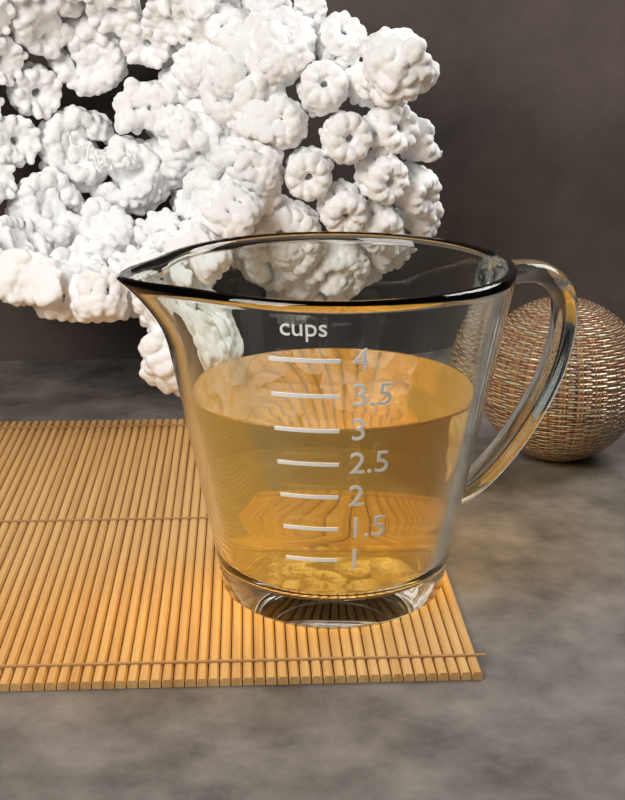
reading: 3.0 cups
